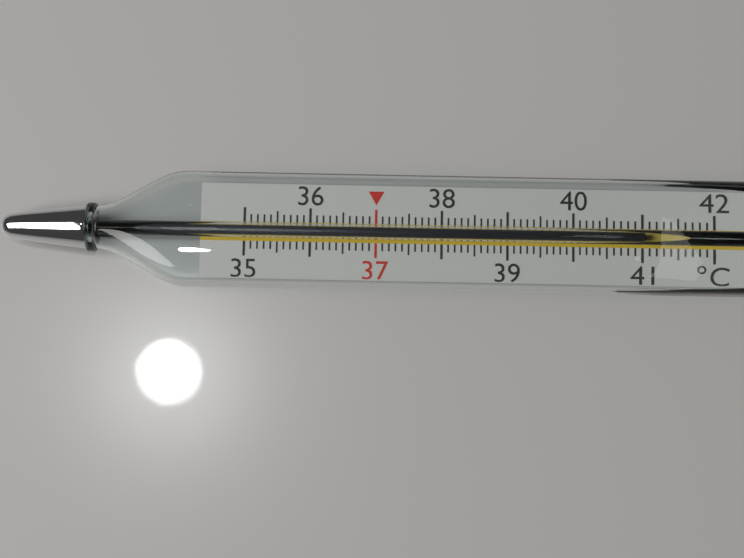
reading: 41.0 °C
